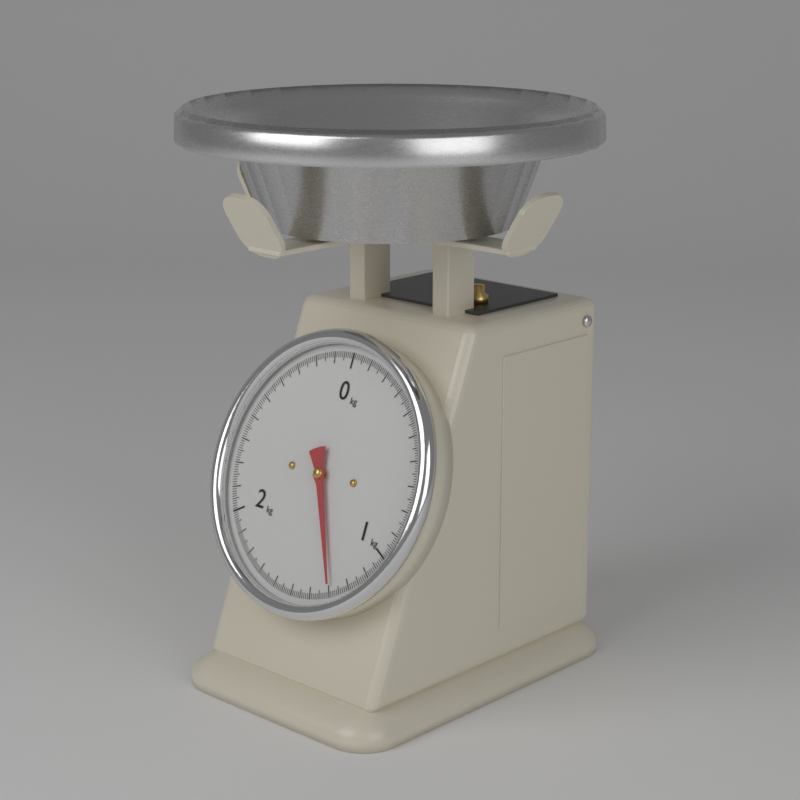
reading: 1.29 kg
